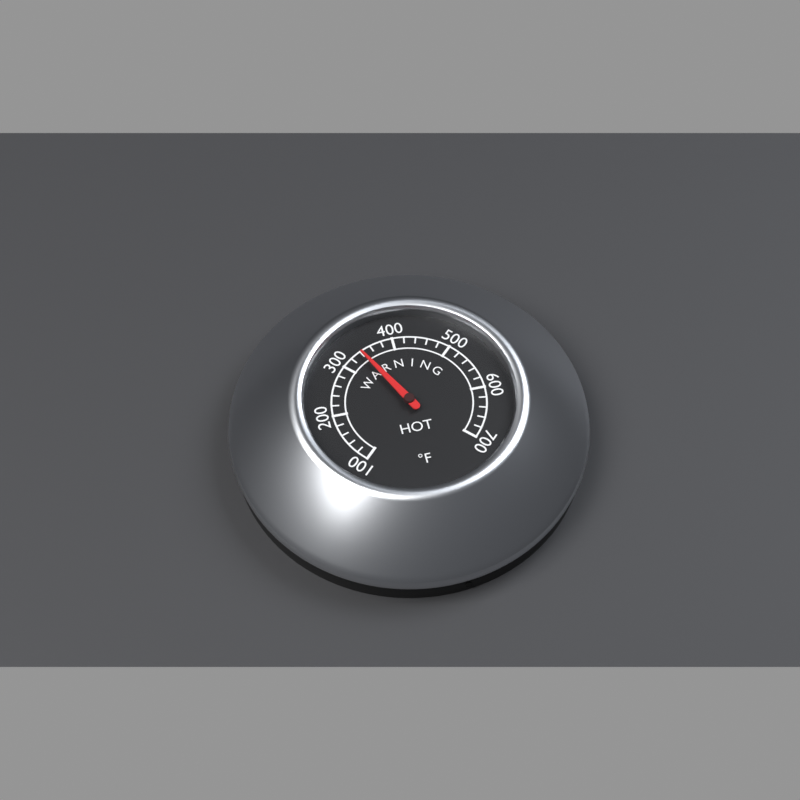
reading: 340 °F
